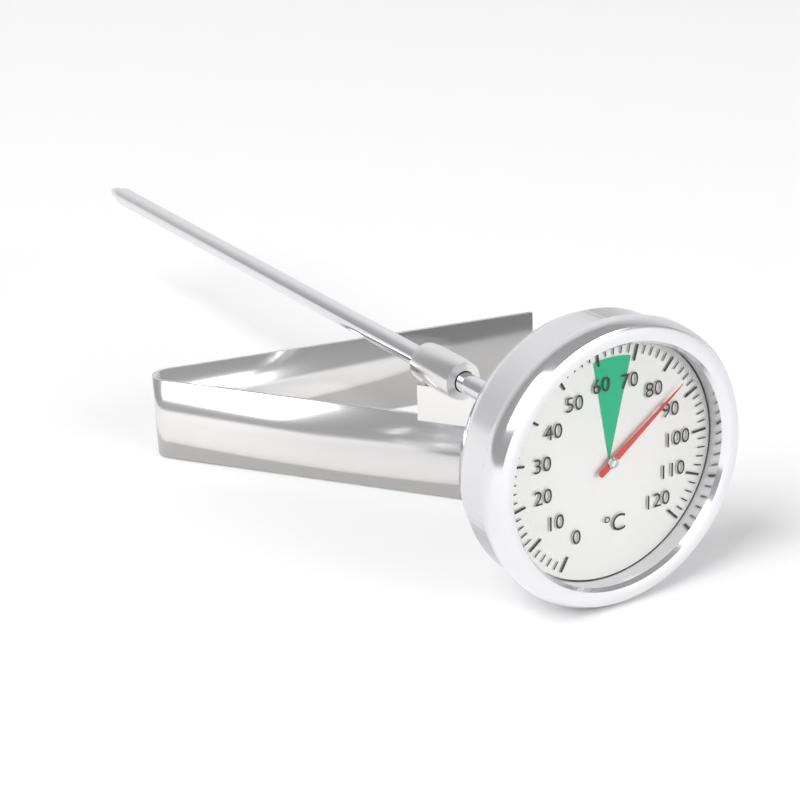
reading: 86 °C
